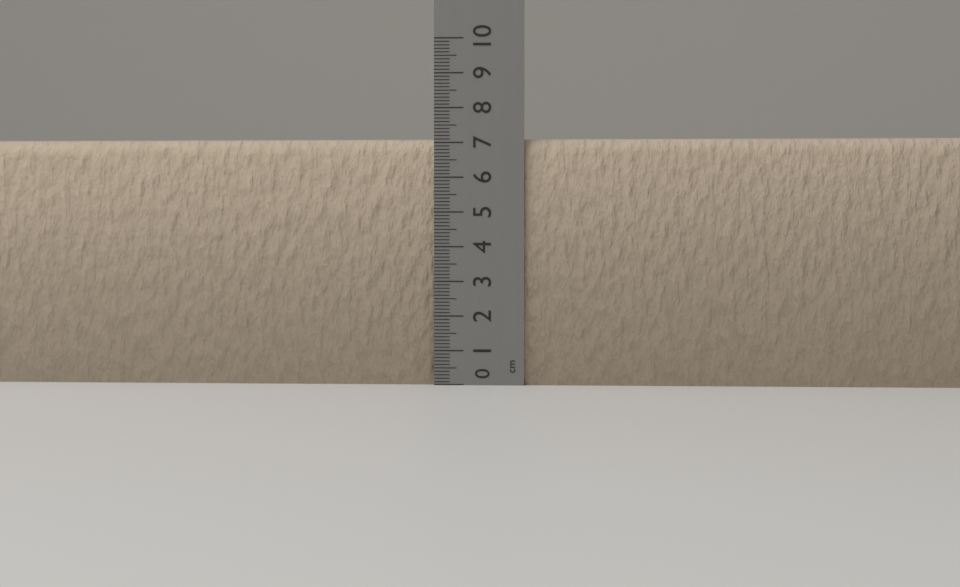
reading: 7.1 cm
